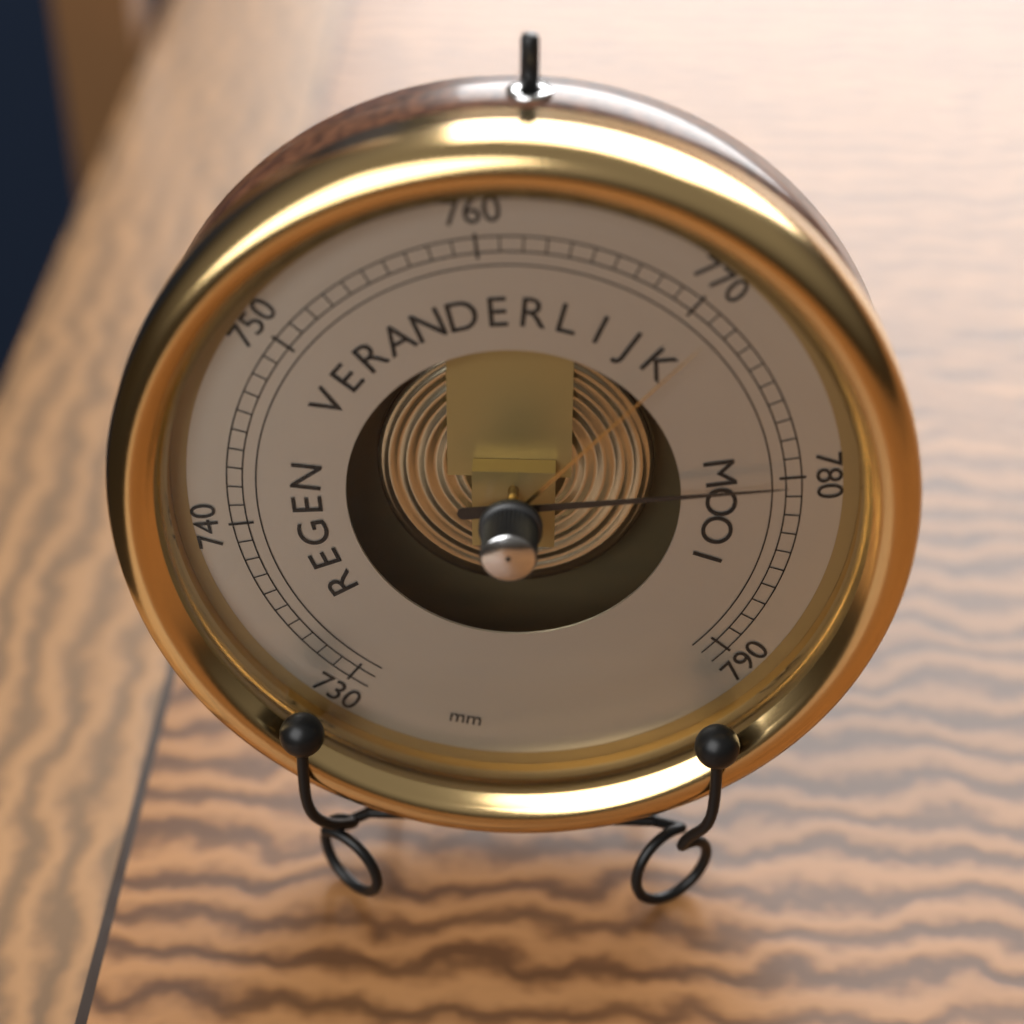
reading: 780 mm
